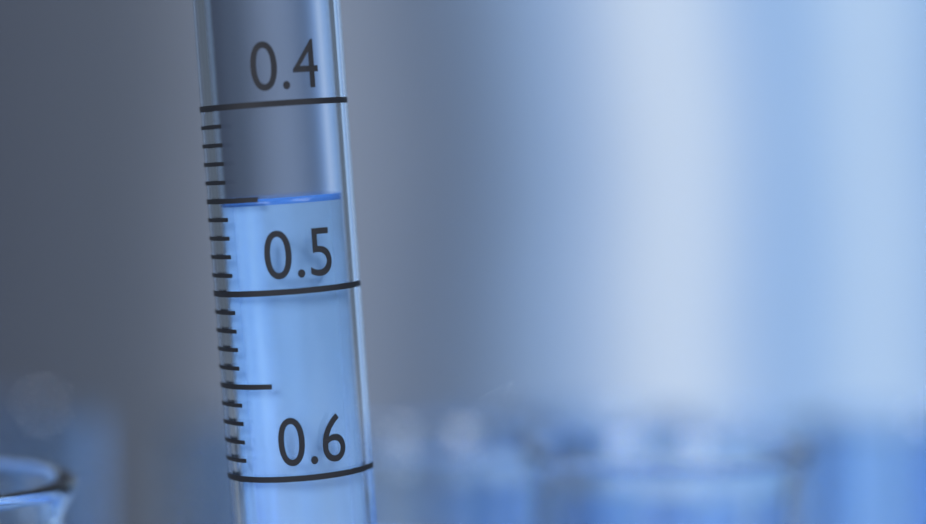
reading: 0.45 (no unit)
